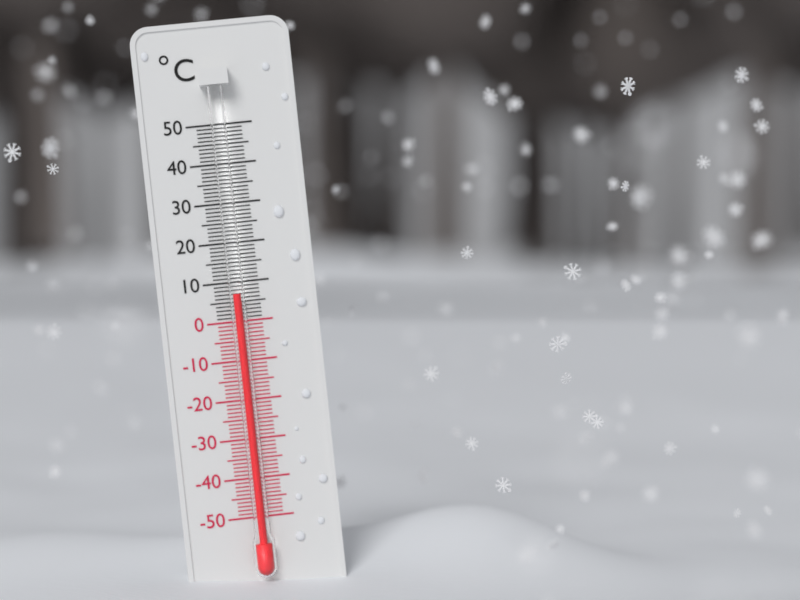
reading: 7 °C
